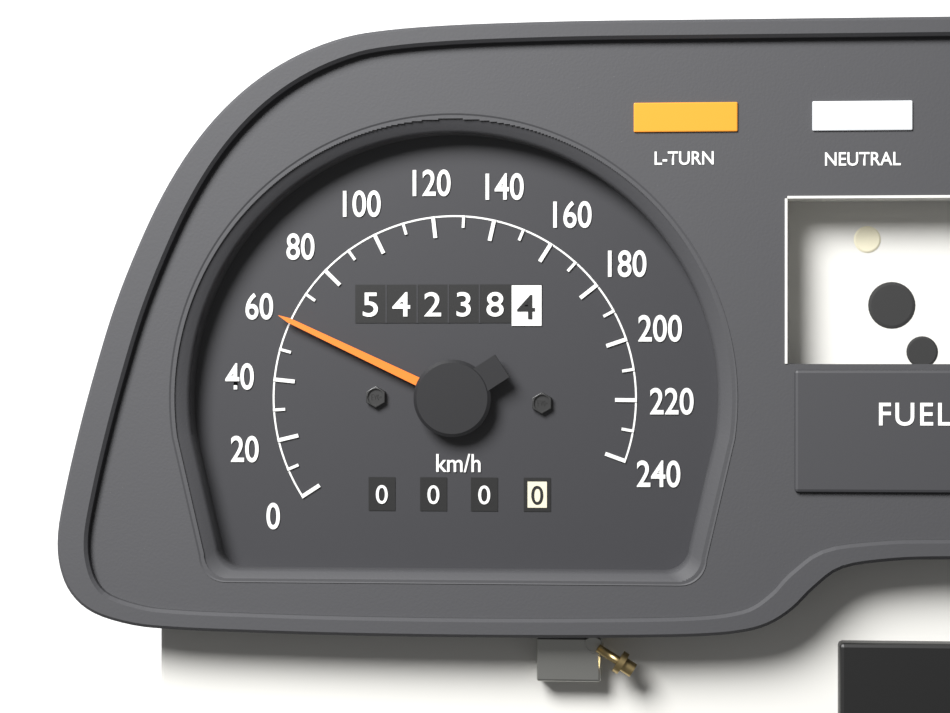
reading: 60 km/h
